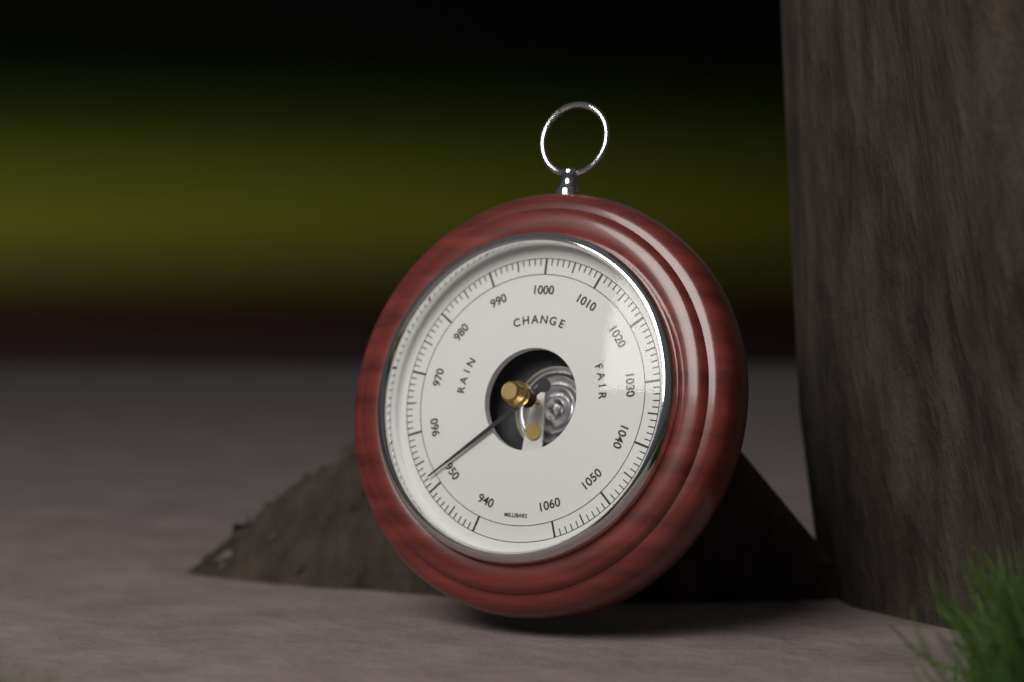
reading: 952 mbar
